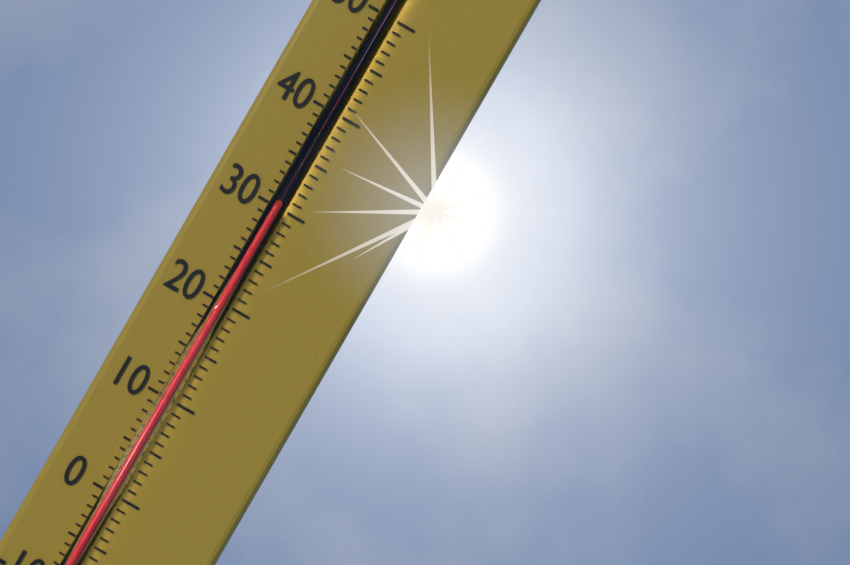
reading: 30 °C
